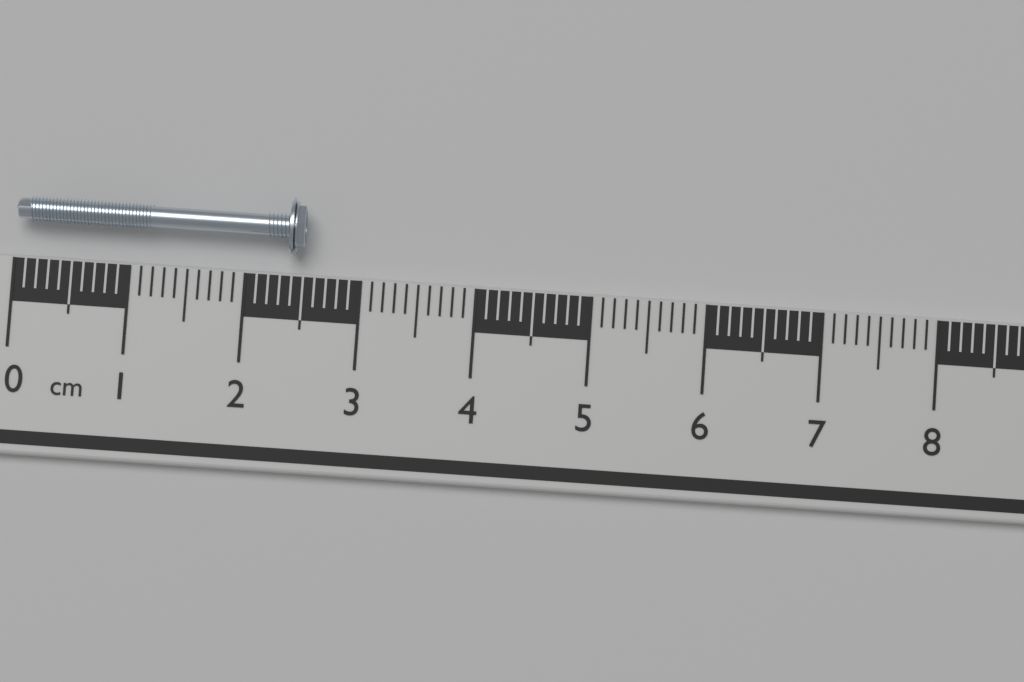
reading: 2.5 cm
